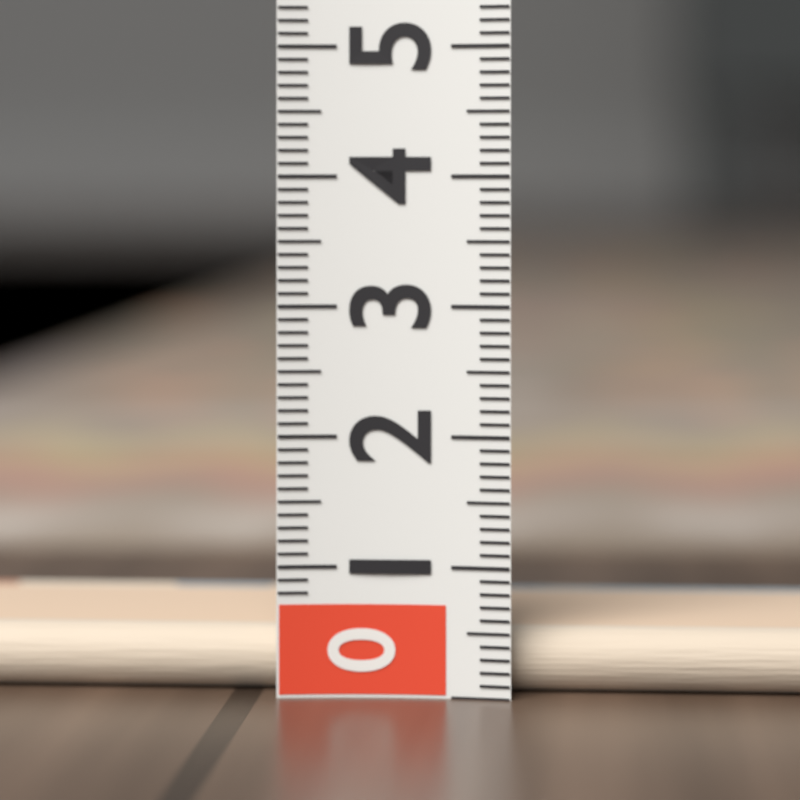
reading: 0.5 (no unit)
